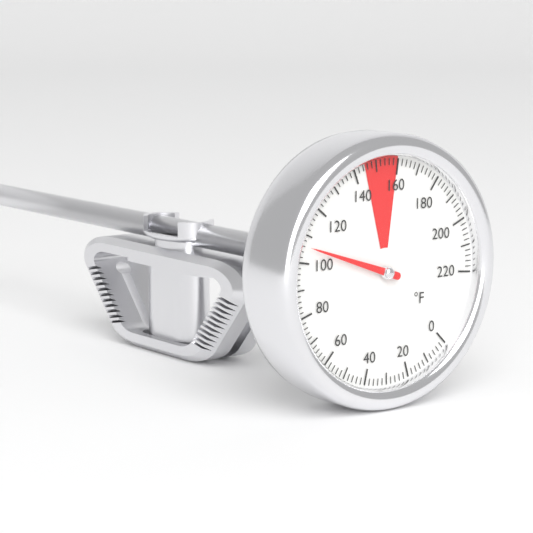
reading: 106 °F
